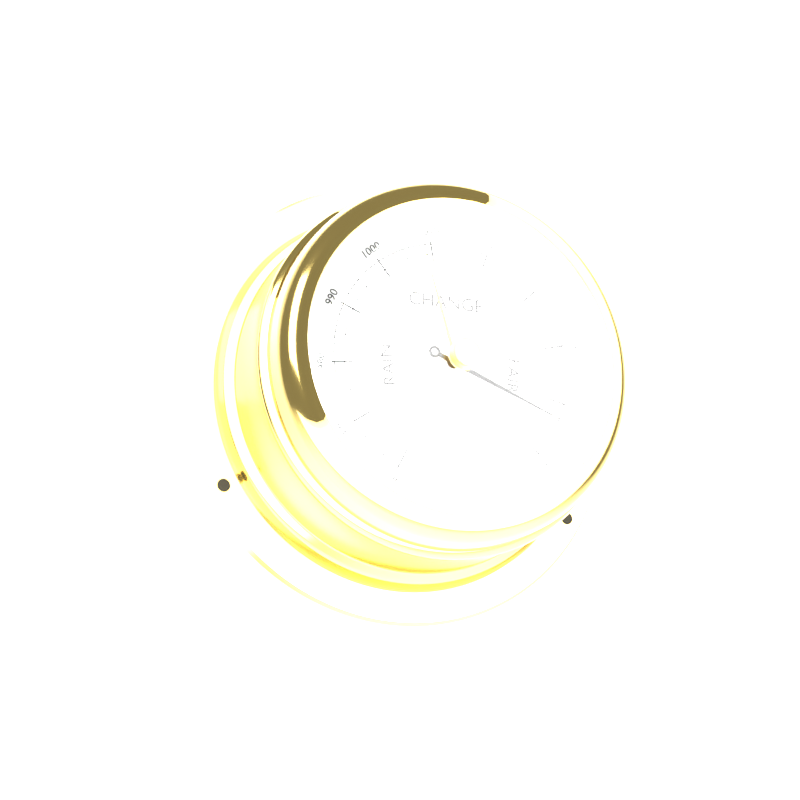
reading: 1053 mbar
